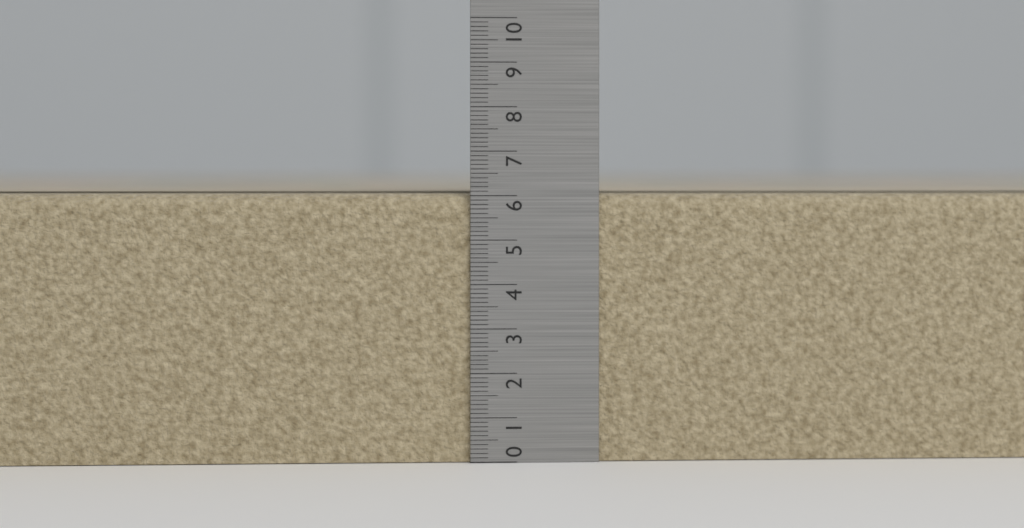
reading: 6.1 (no unit)
